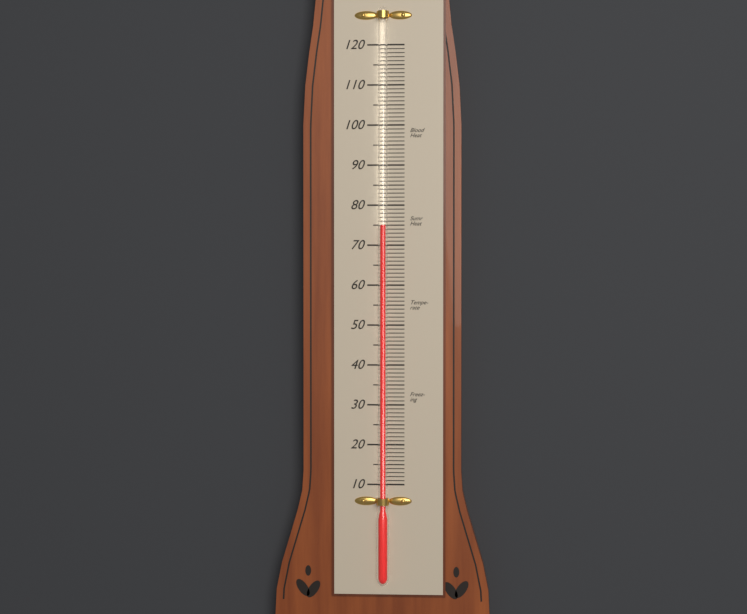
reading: 75 (no unit)
